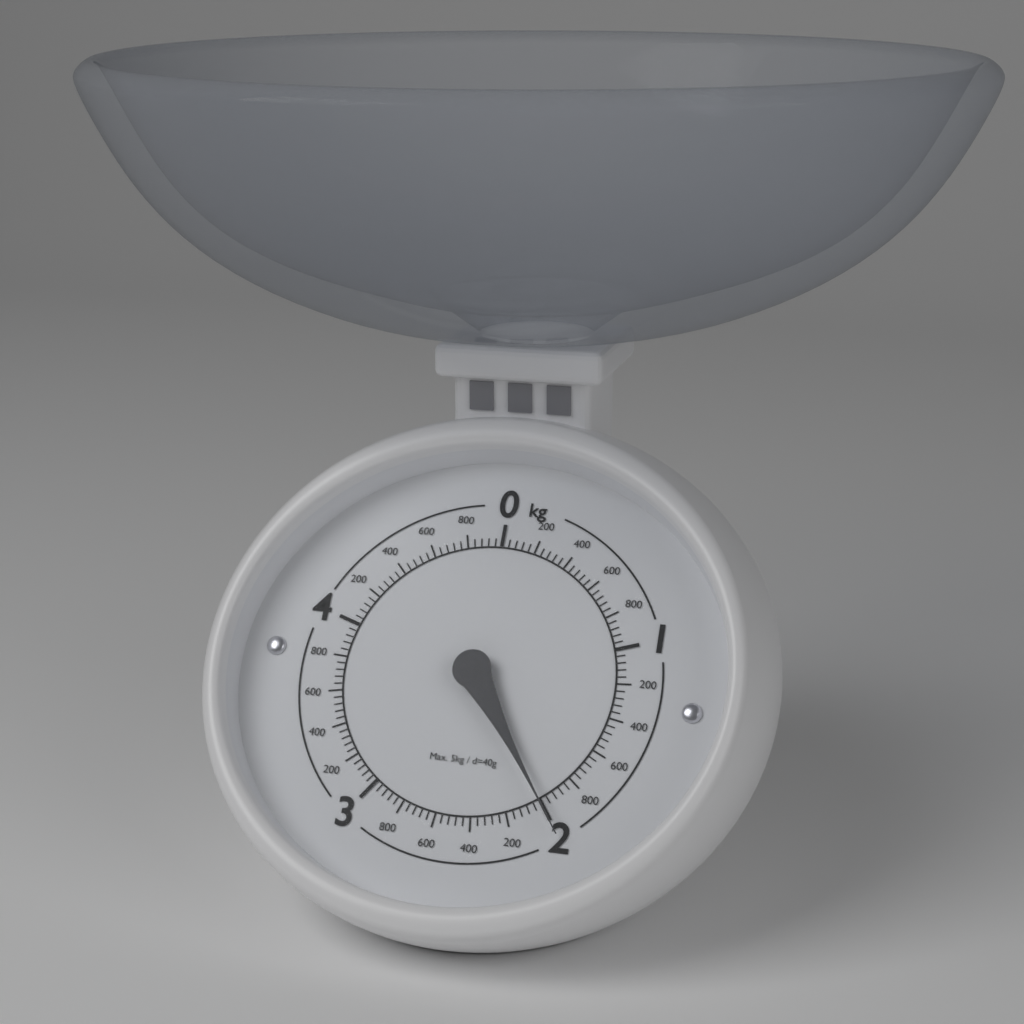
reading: 2.00 kg
